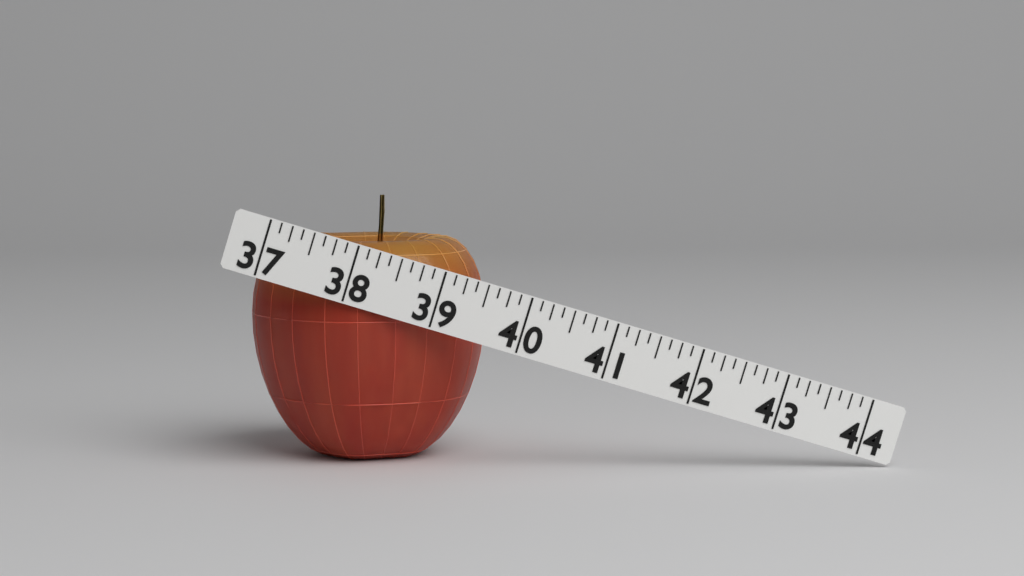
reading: 39.750 (no unit)
